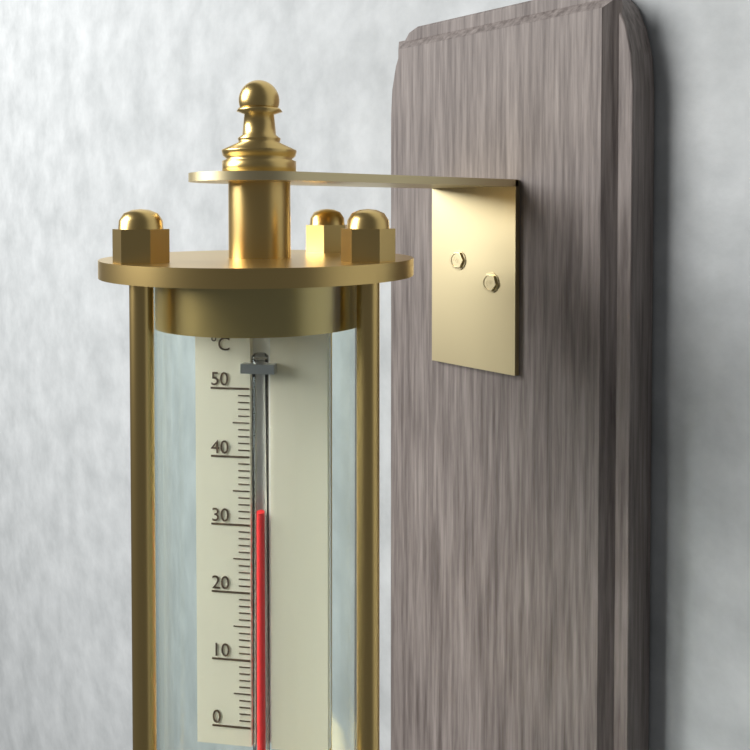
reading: 32 °C
